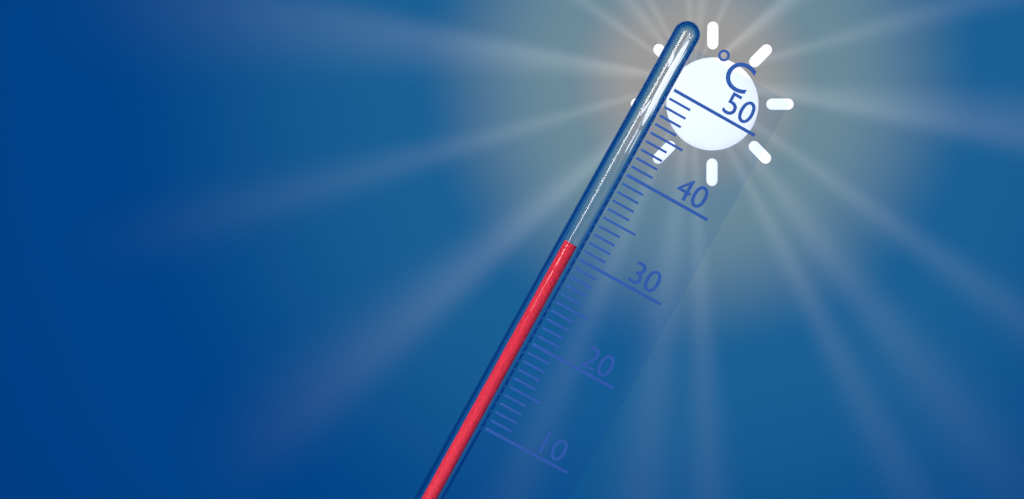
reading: 31 °C
